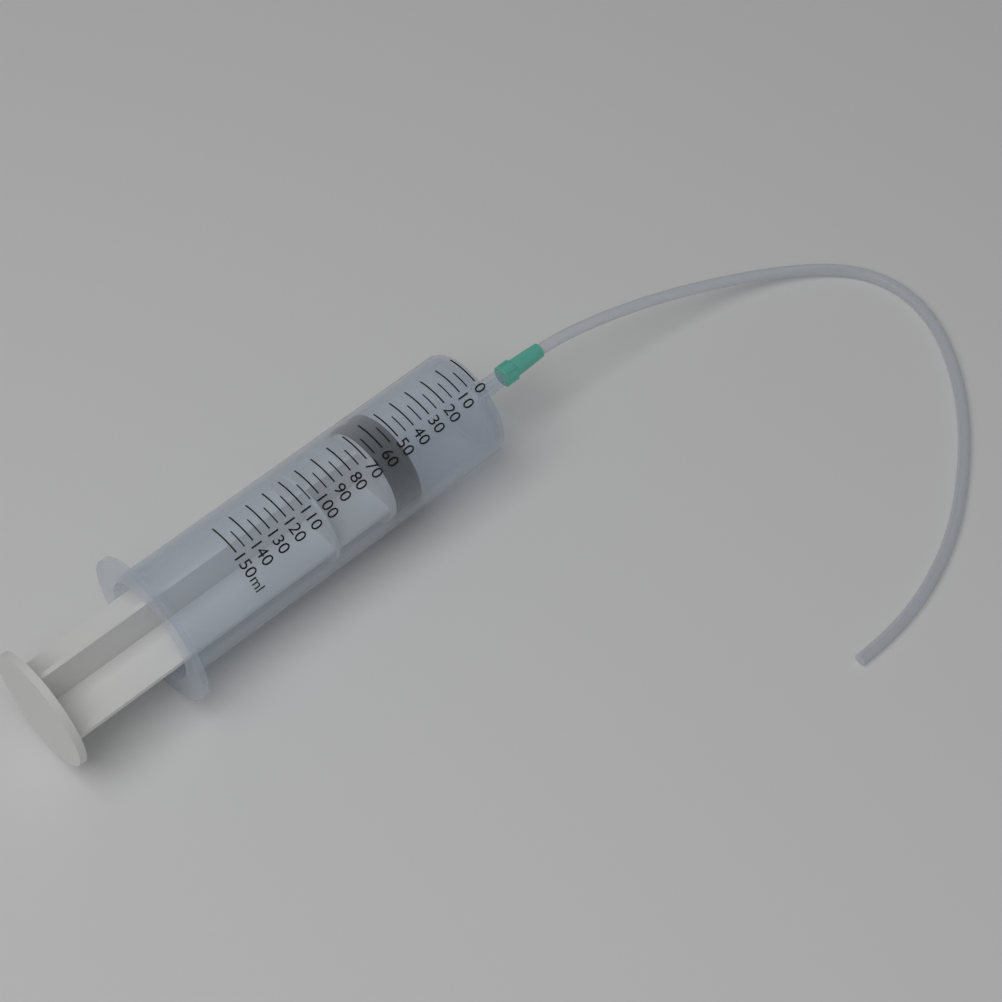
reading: 50 ml
